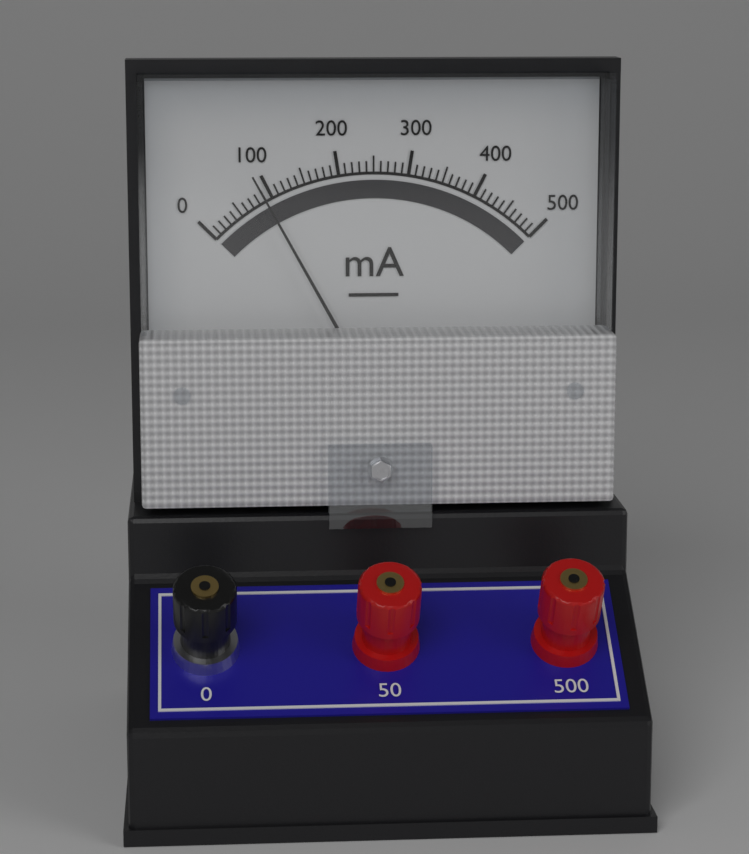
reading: 90 mA
